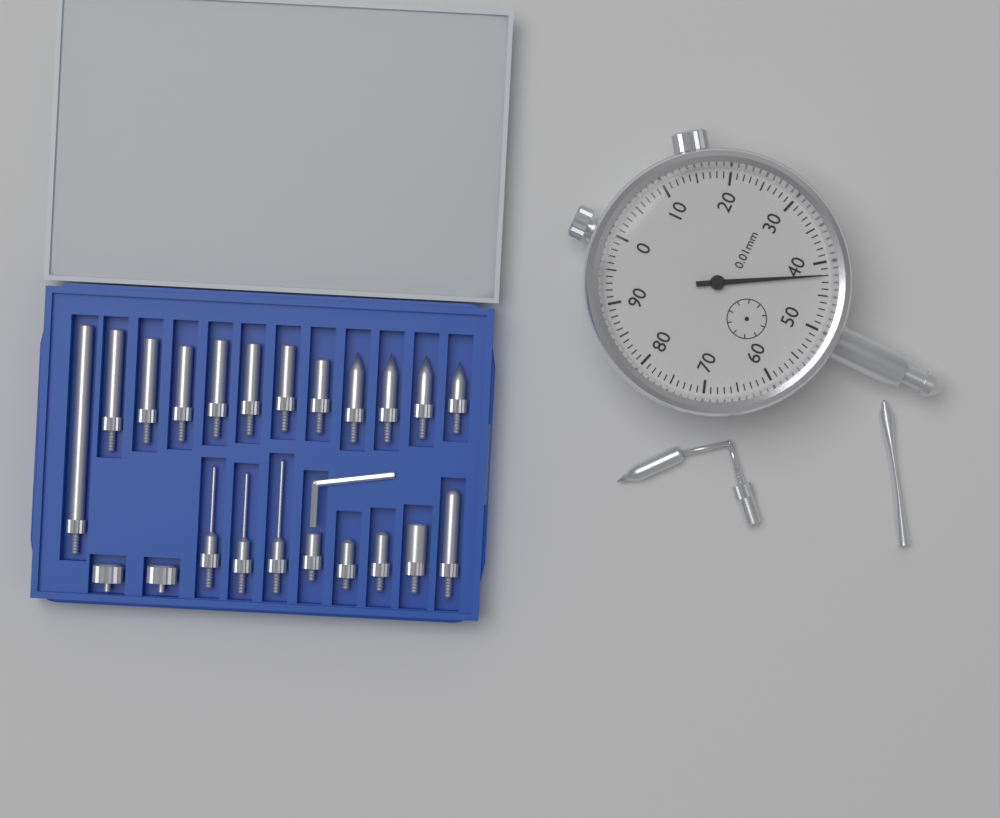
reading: 0.42 mm
